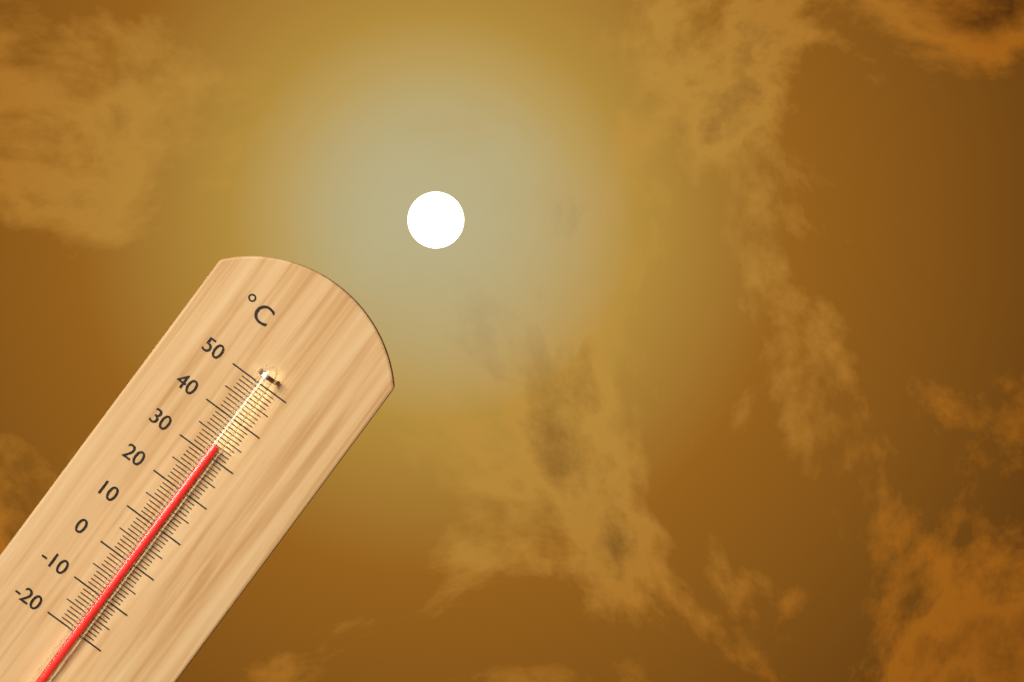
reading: 33 °C
